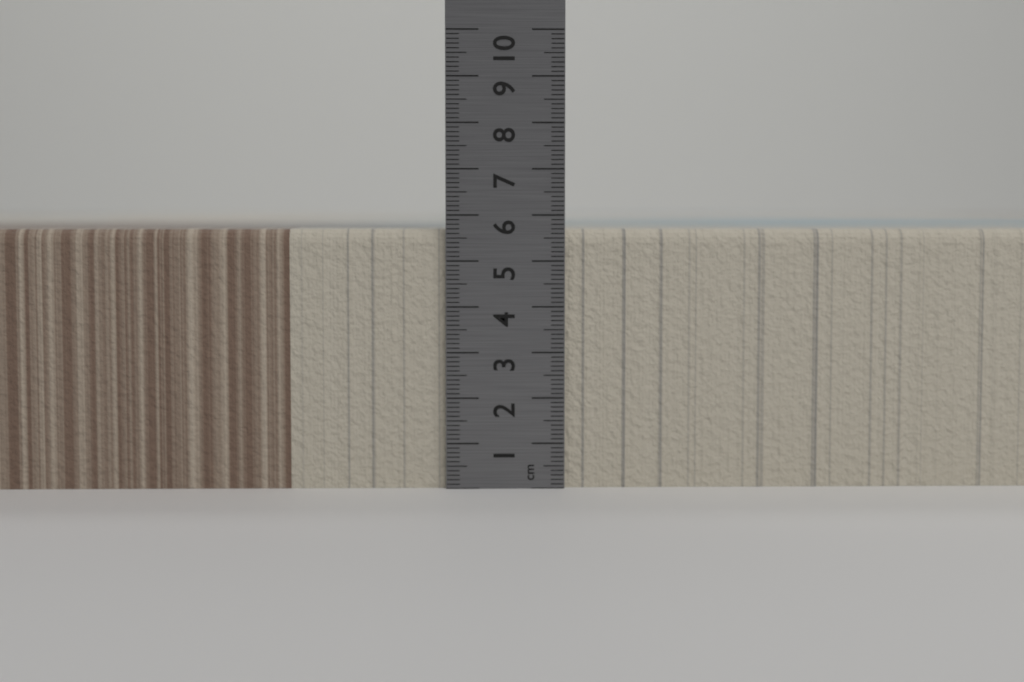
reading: 5.7 cm
